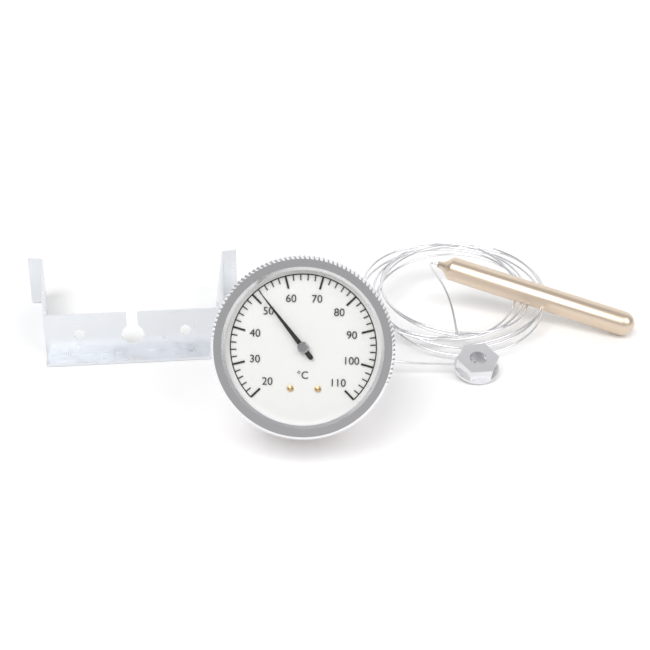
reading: 52 °C
